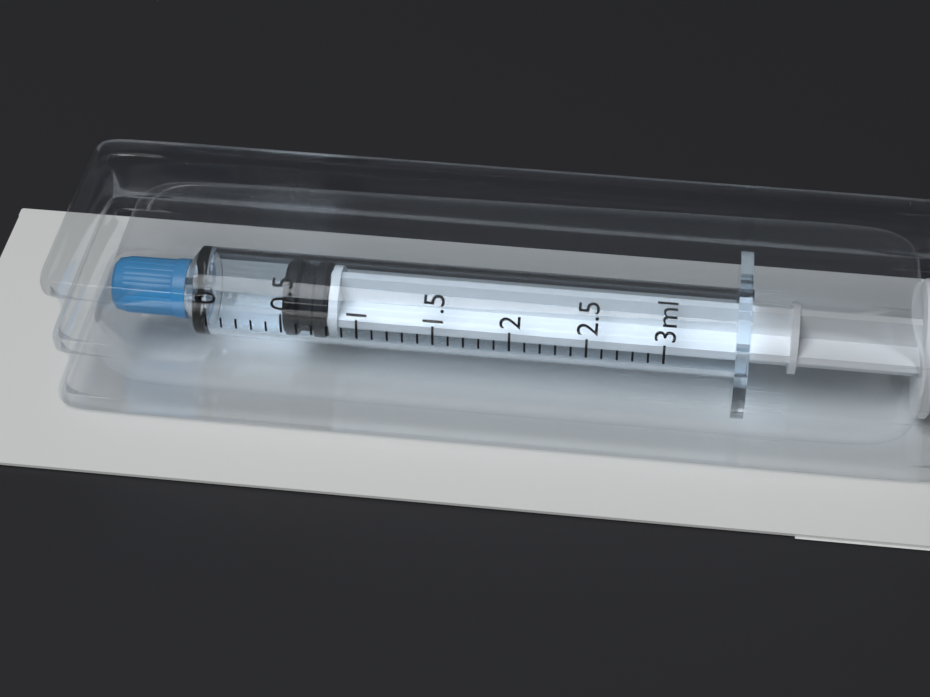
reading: 0.5 ml
